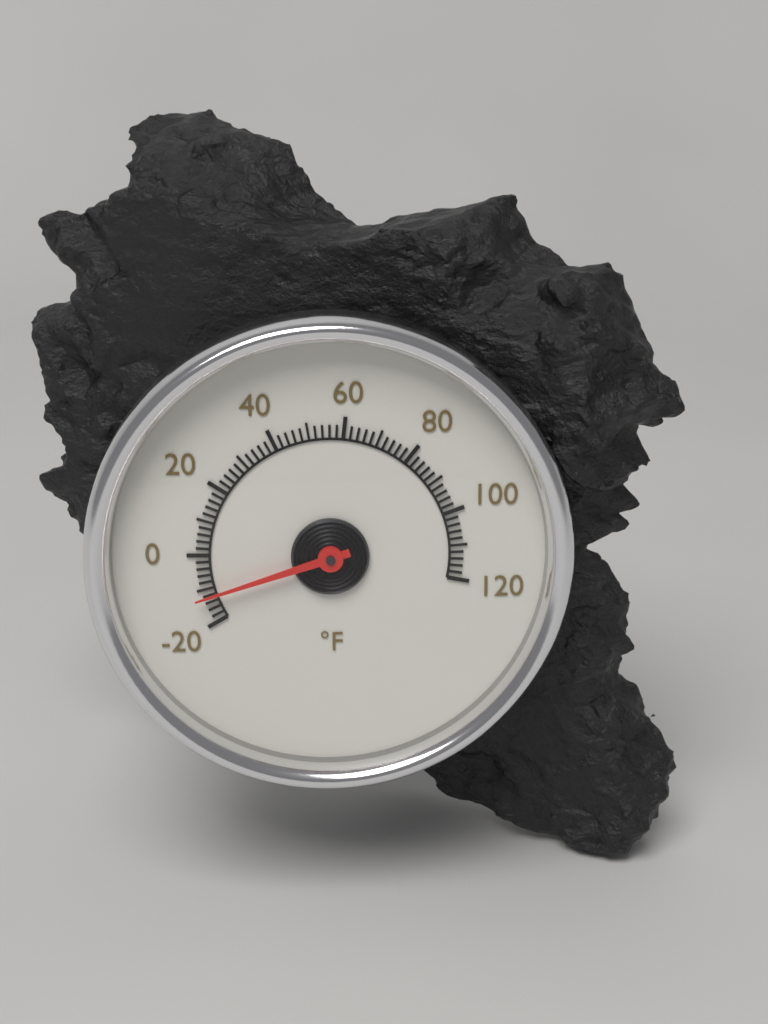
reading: -12 °F
